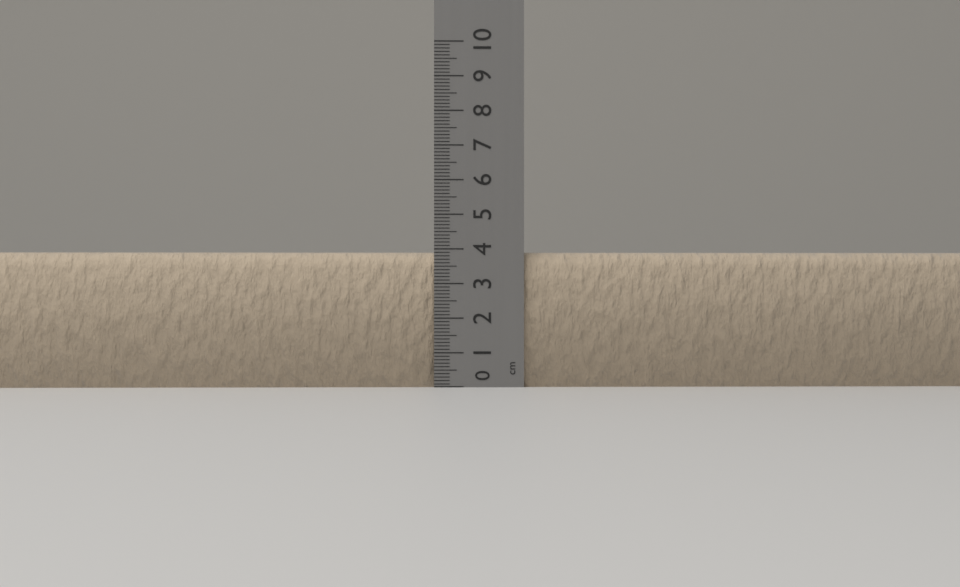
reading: 3.9 cm
